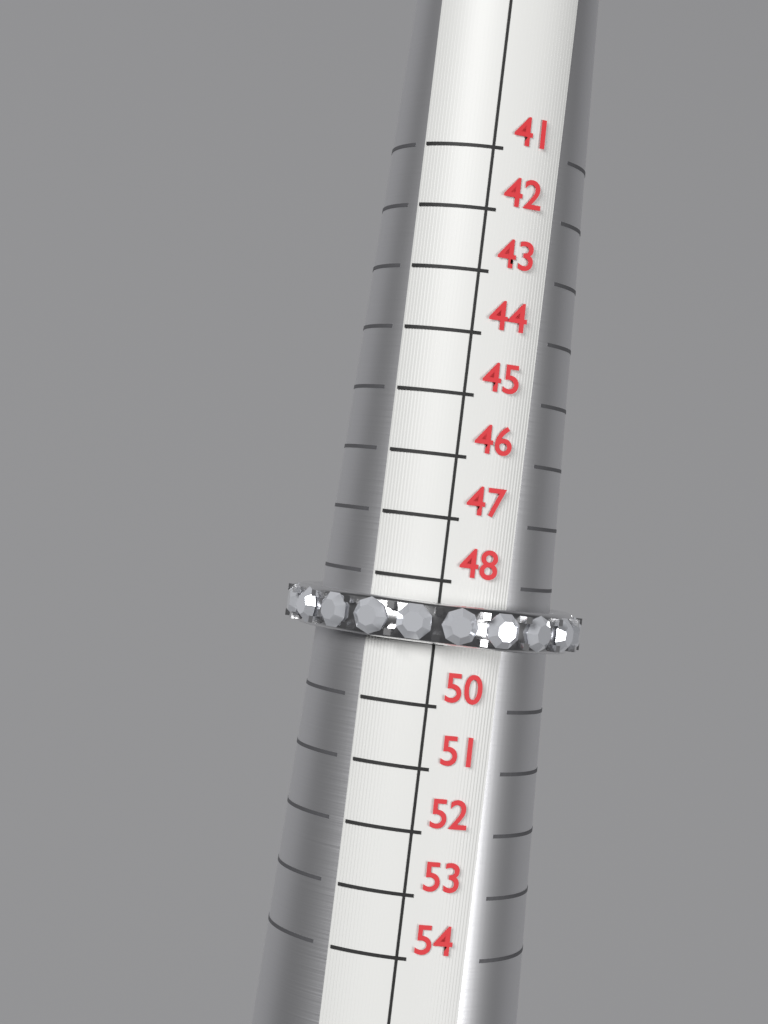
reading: 49 (no unit)
